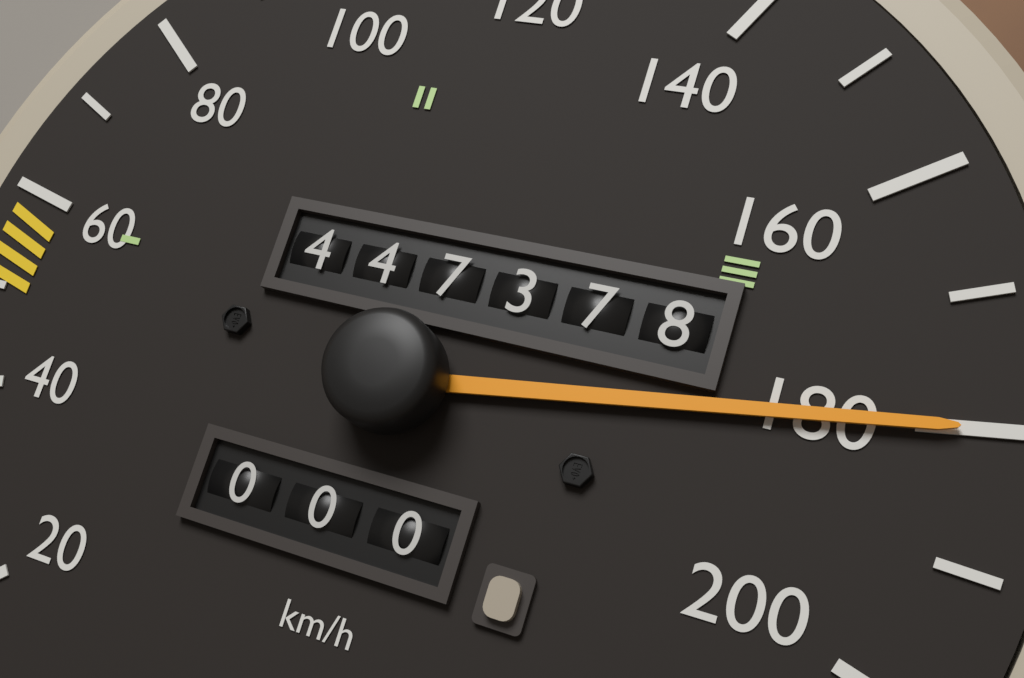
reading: 180 km/h
